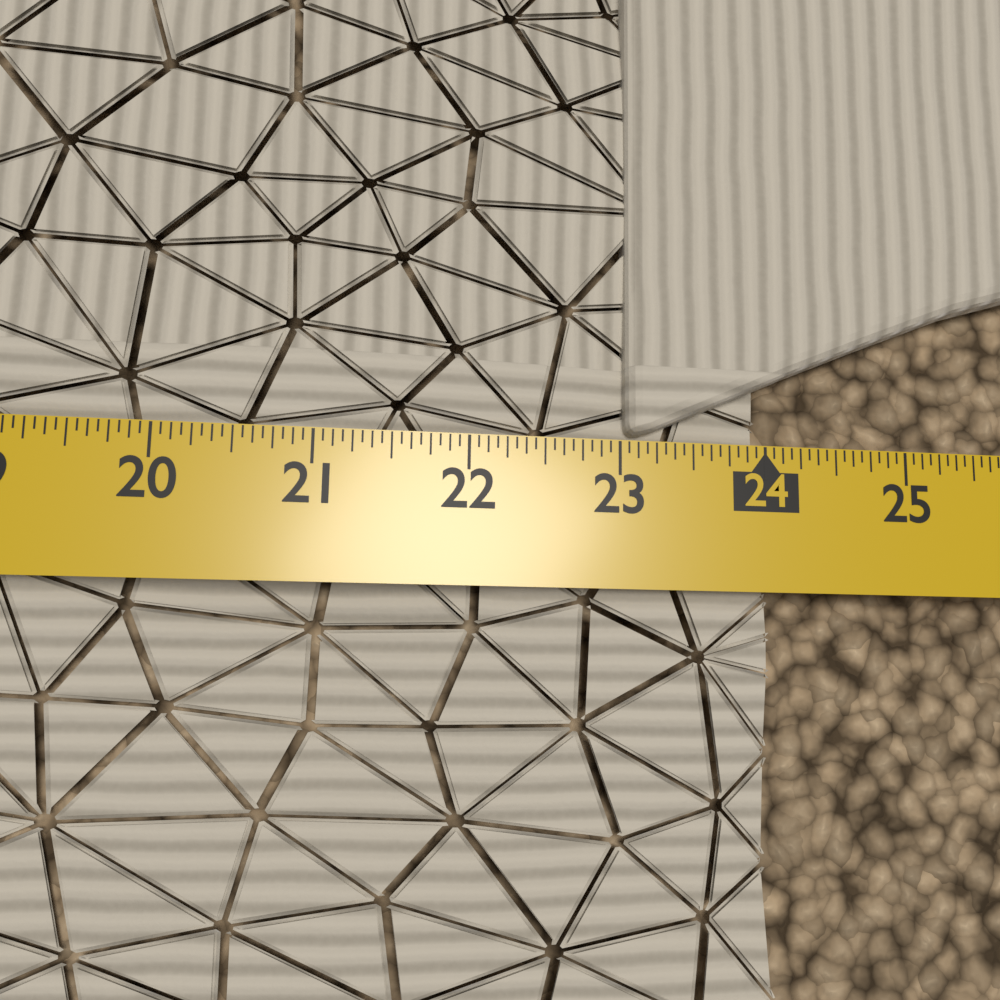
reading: 24.0625 in
